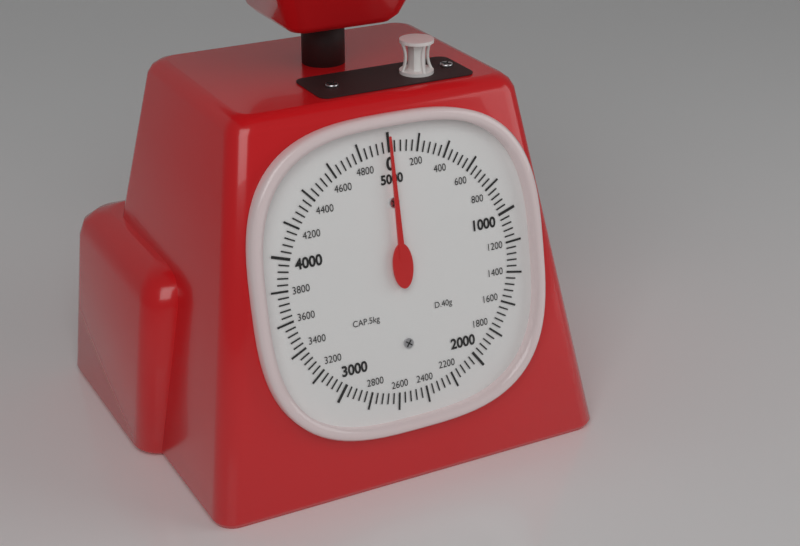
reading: 0 g
